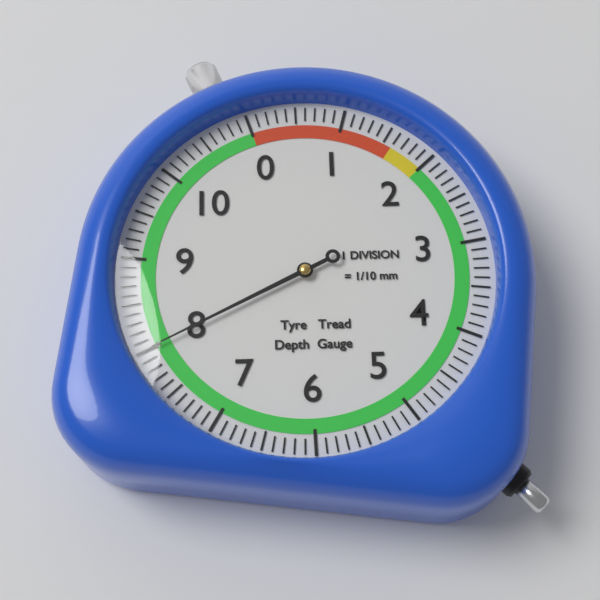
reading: 8.0 mm
